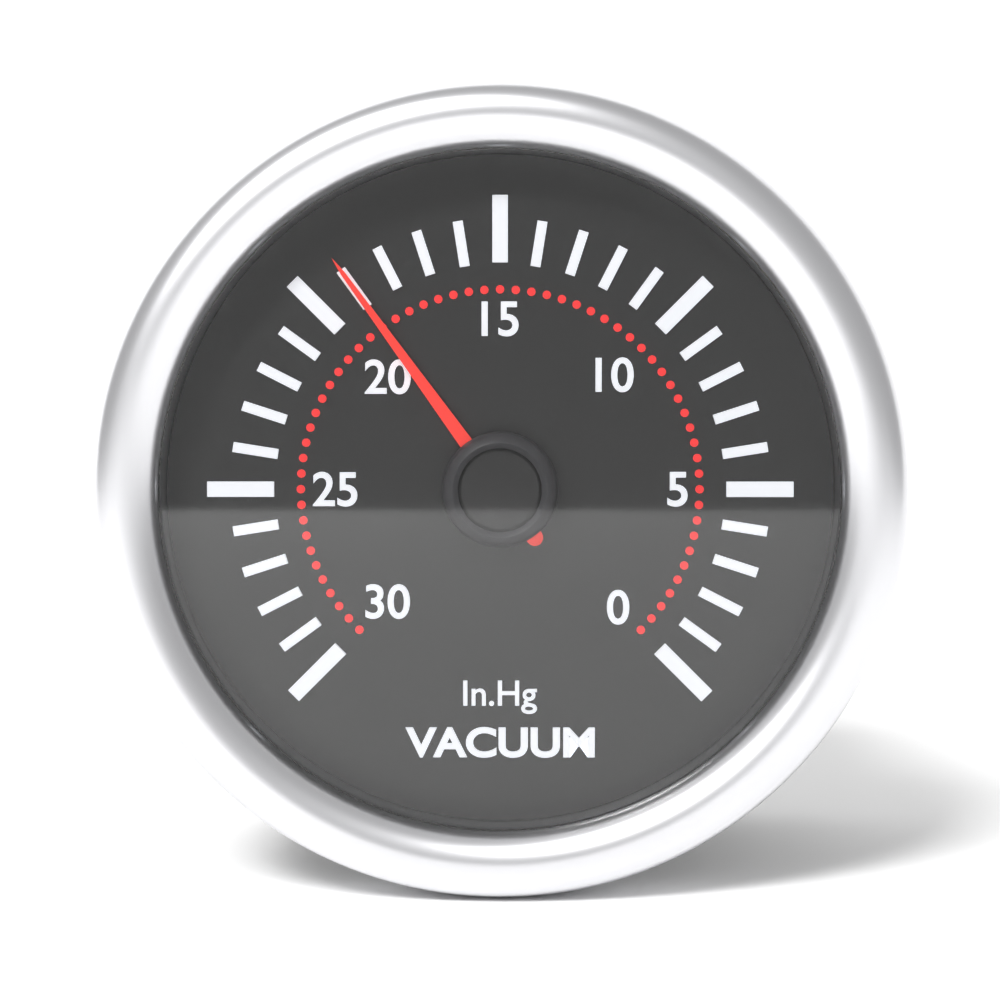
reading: 19 inHg
